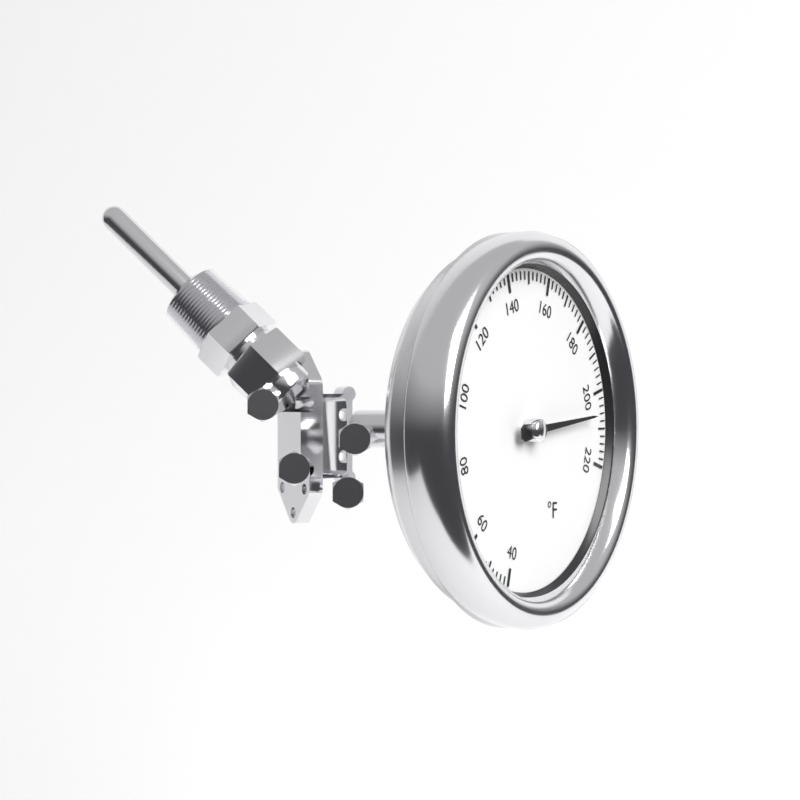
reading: 206 °F
